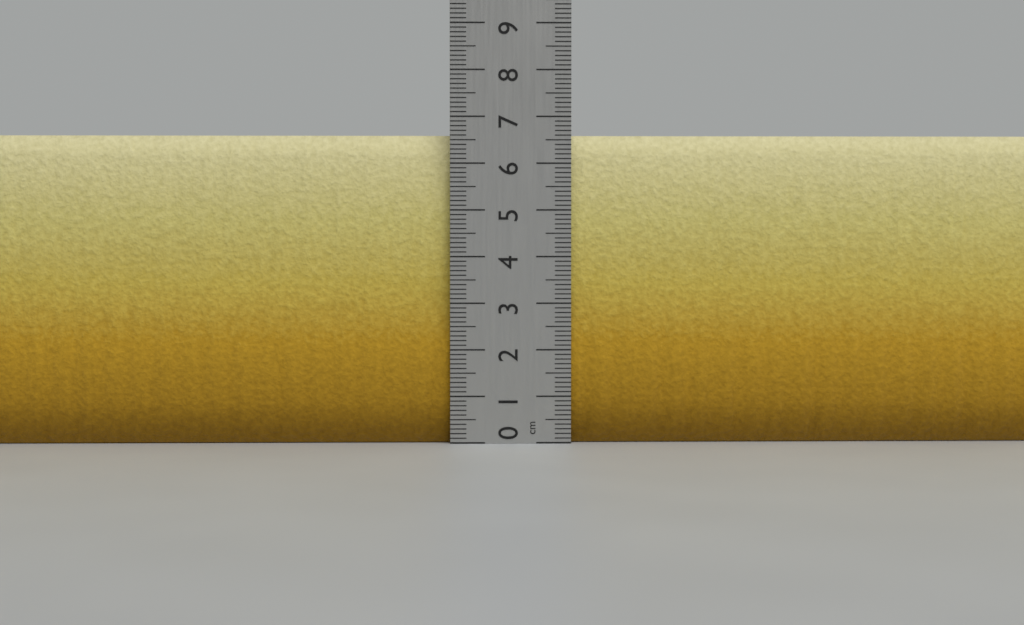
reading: 6.6 cm
